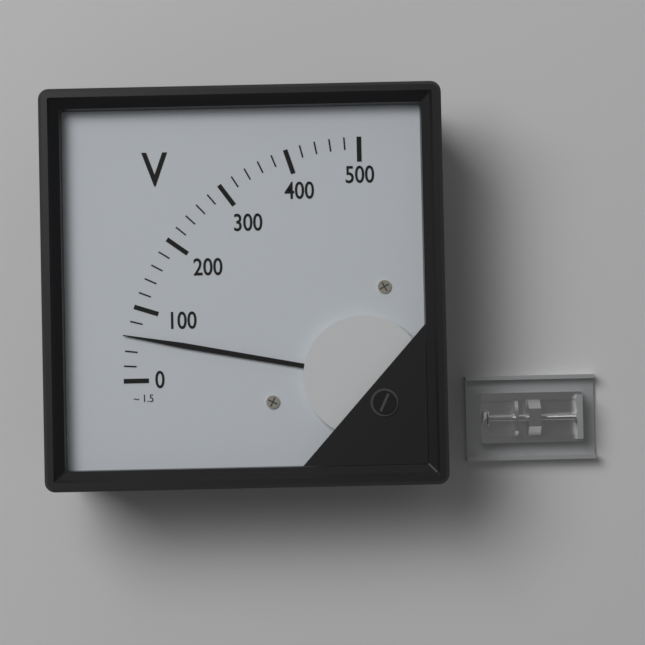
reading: 60 V
